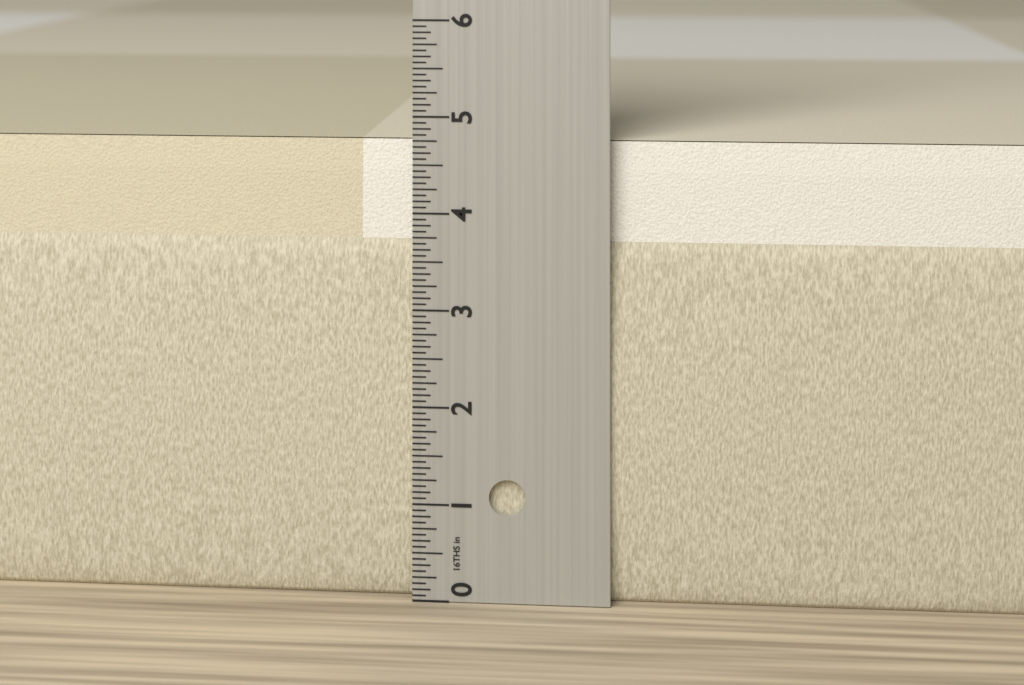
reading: 4.7500 in
